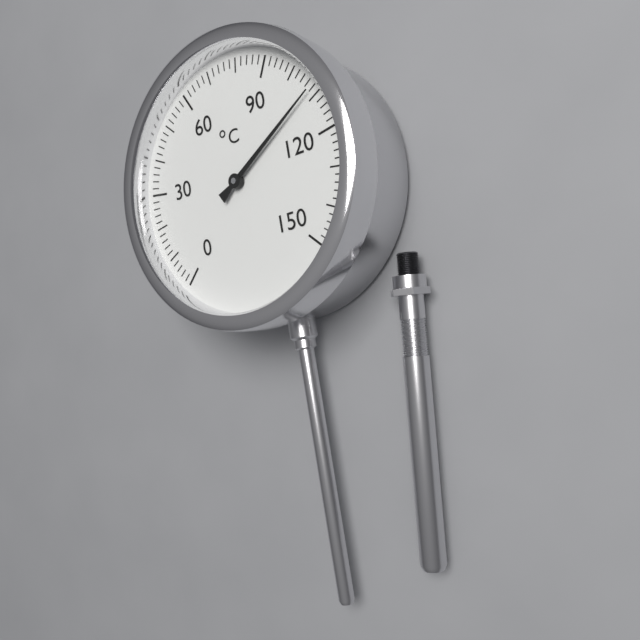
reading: 108 °C
